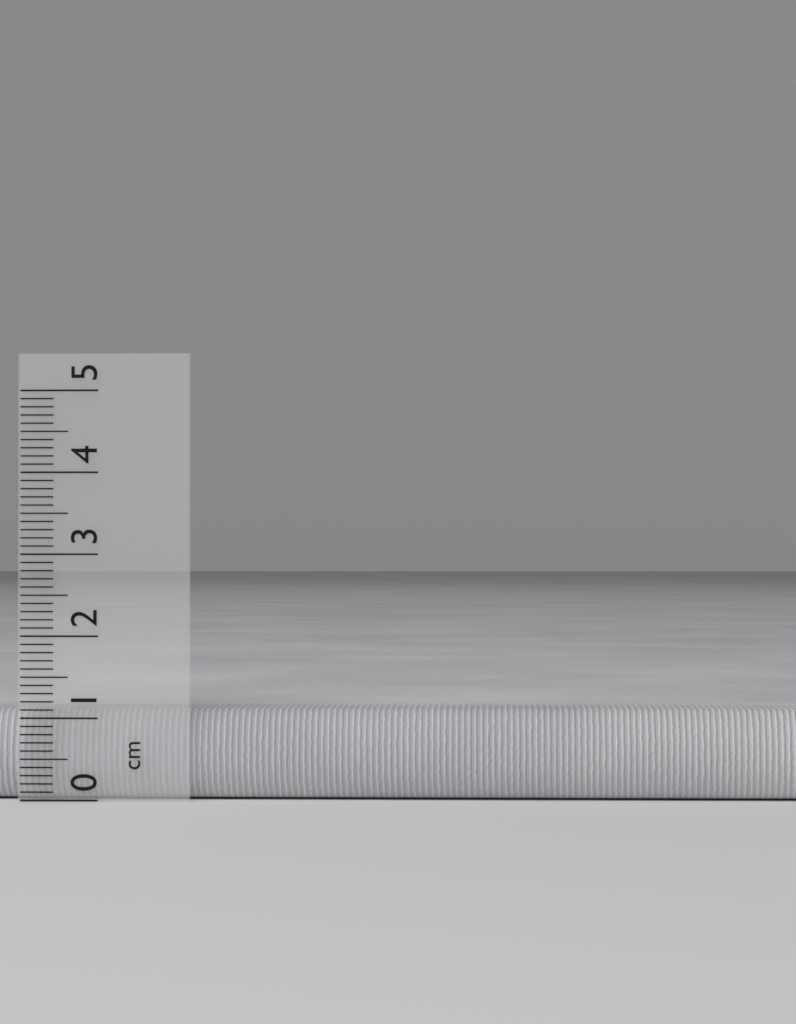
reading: 1.1 cm
